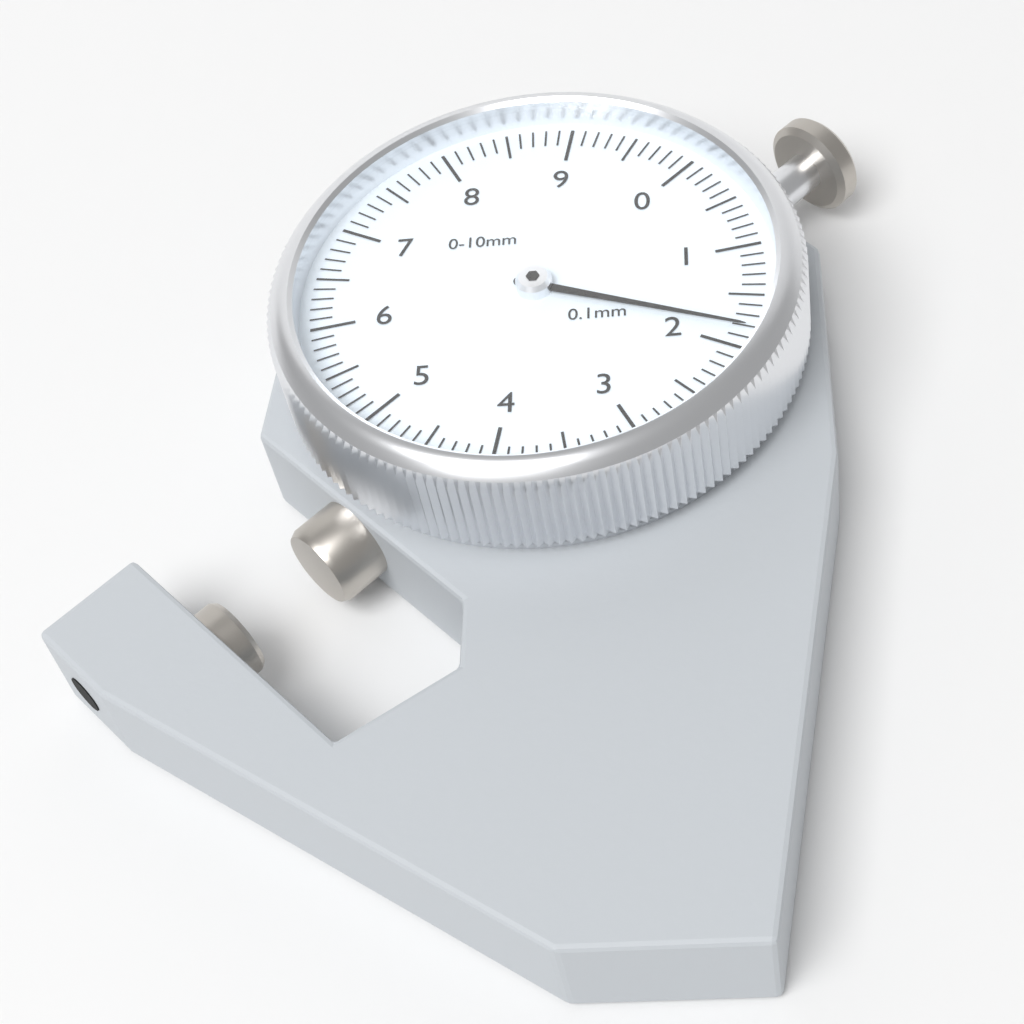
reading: 1.8 mm
